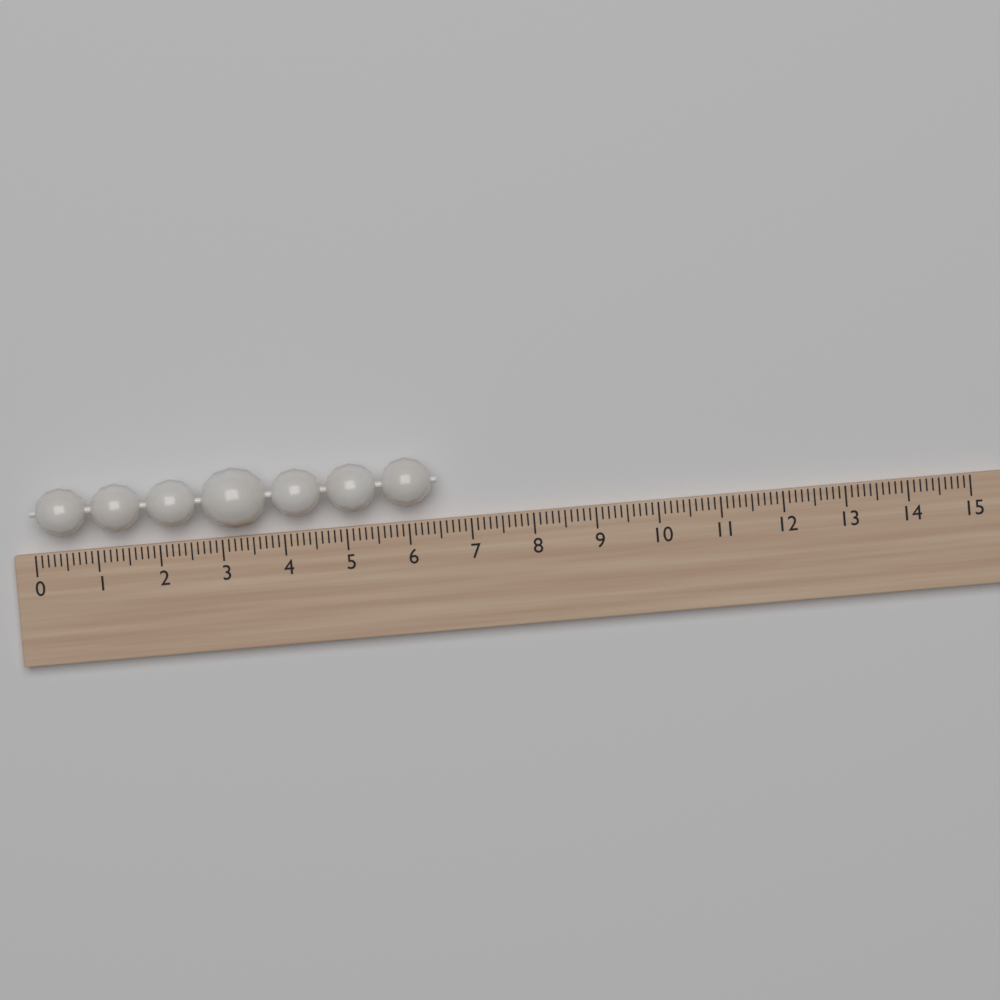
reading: 6.5 (no unit)
